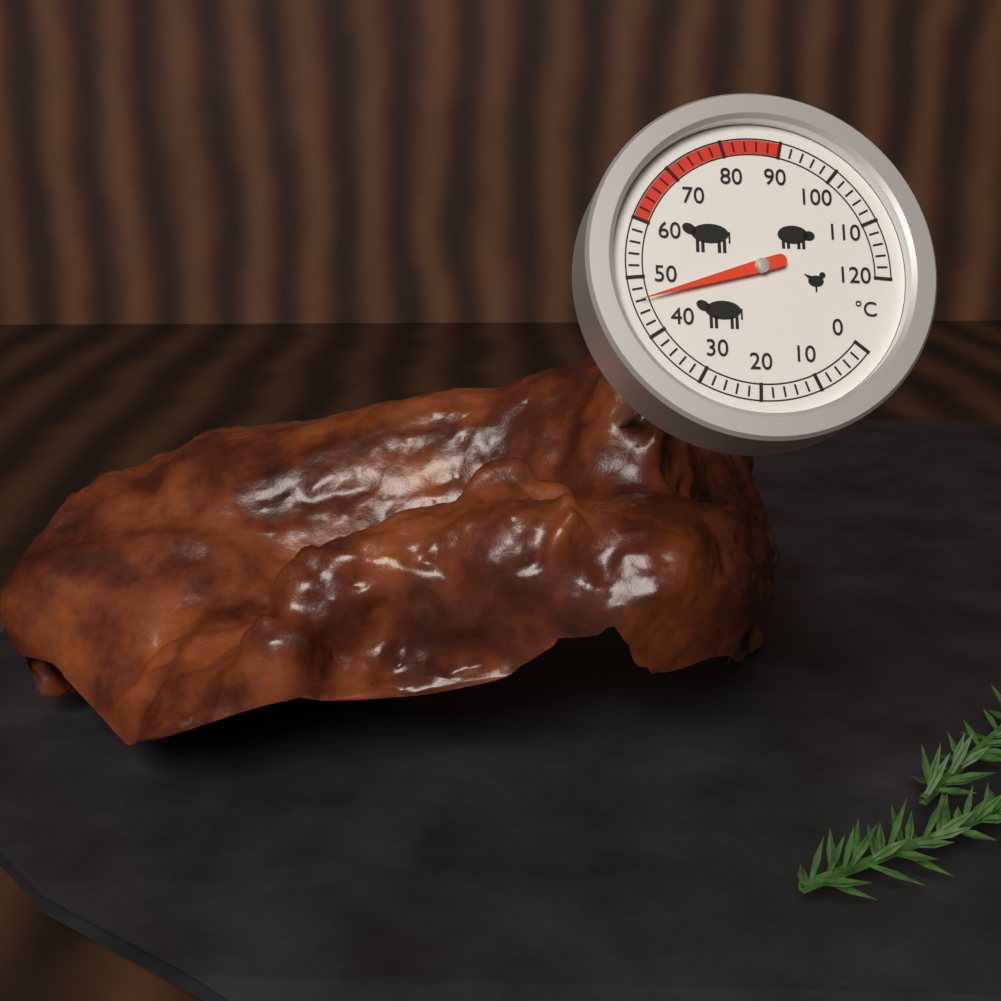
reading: 46 °C
